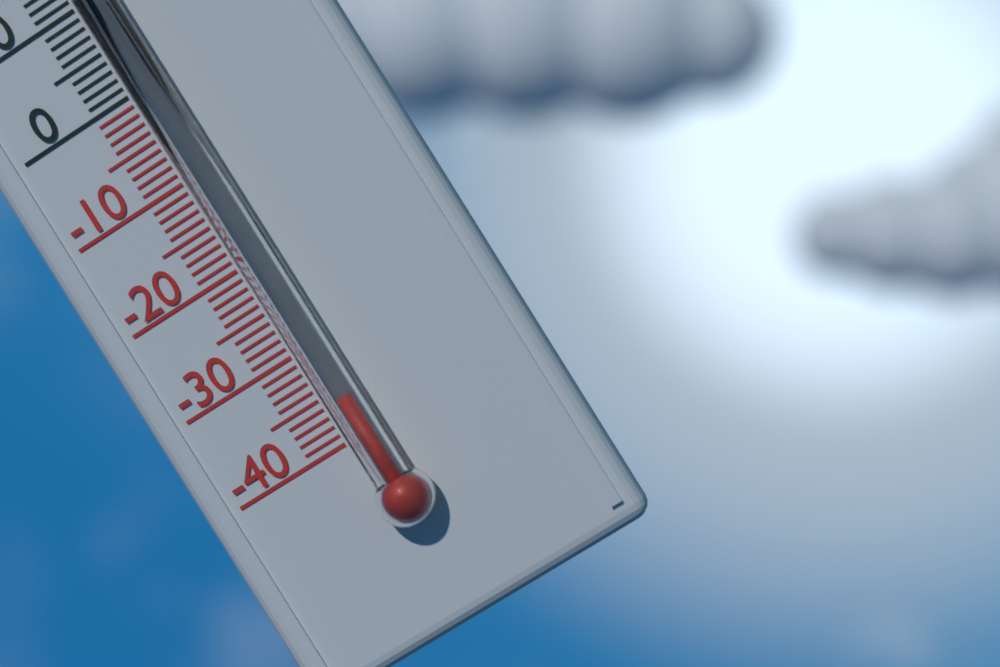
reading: -36 °C
